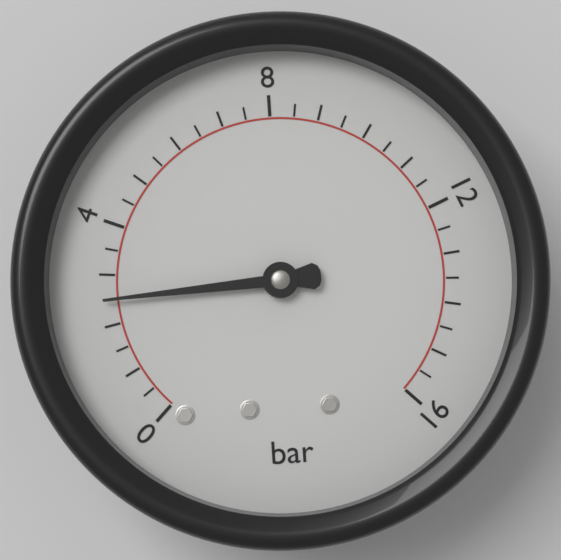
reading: 2.5 bar
